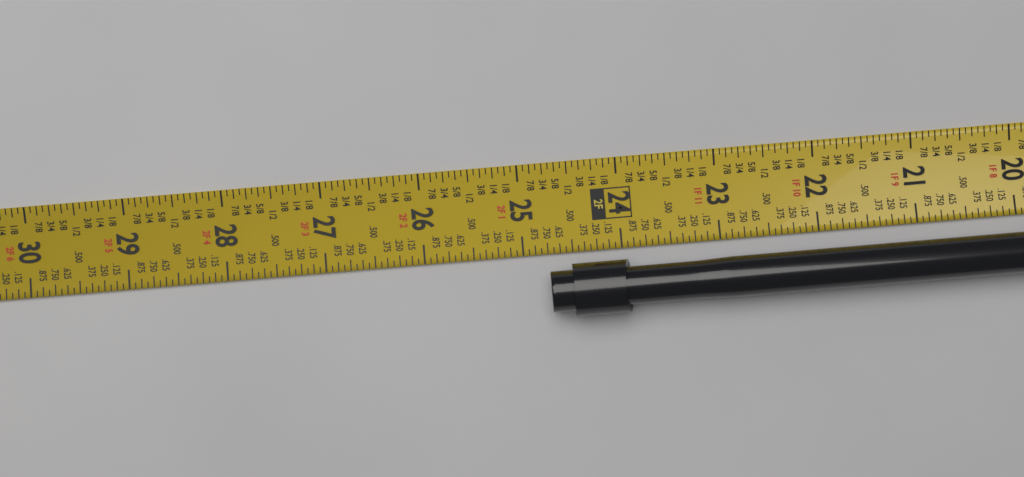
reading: 24.7500 in
